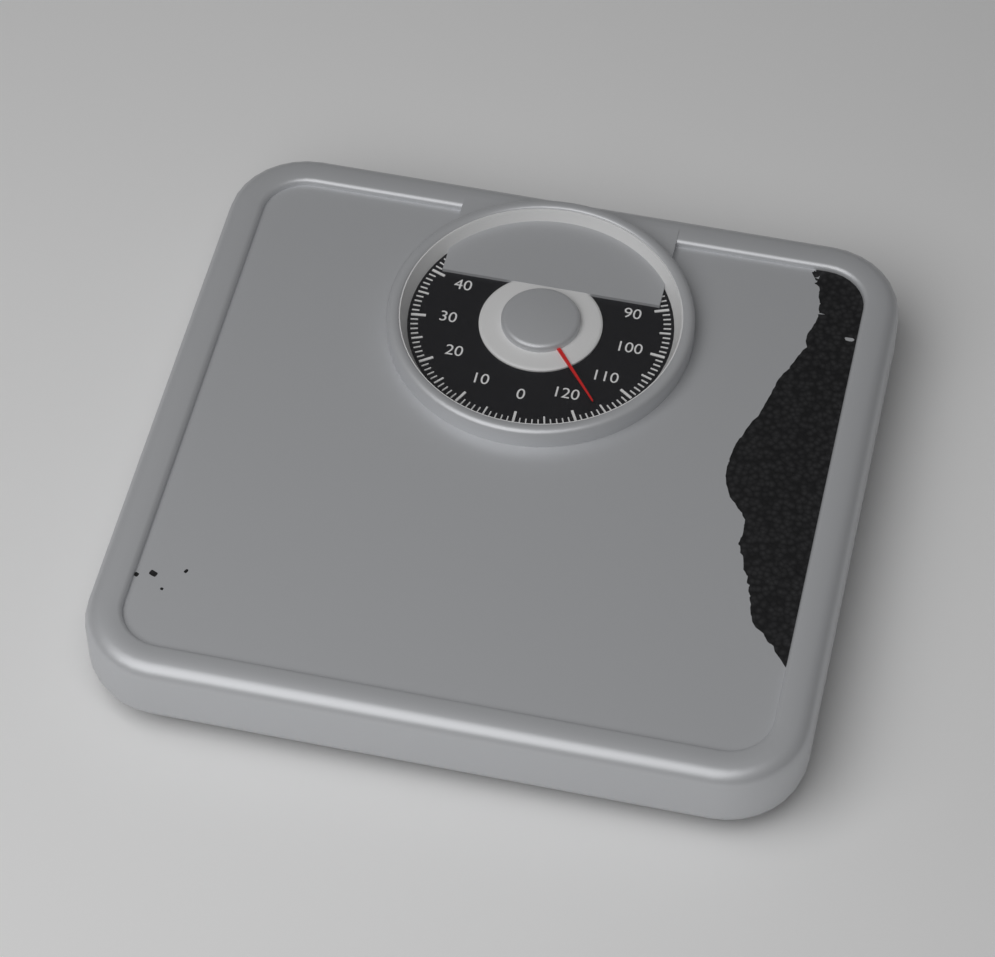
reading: 116 kg
